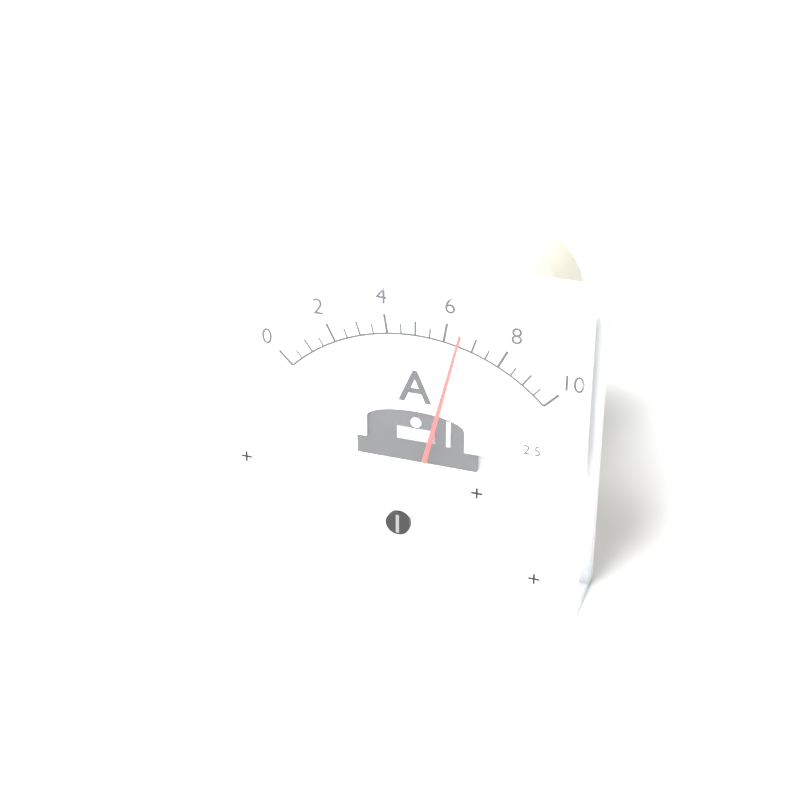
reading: 6.5 A
